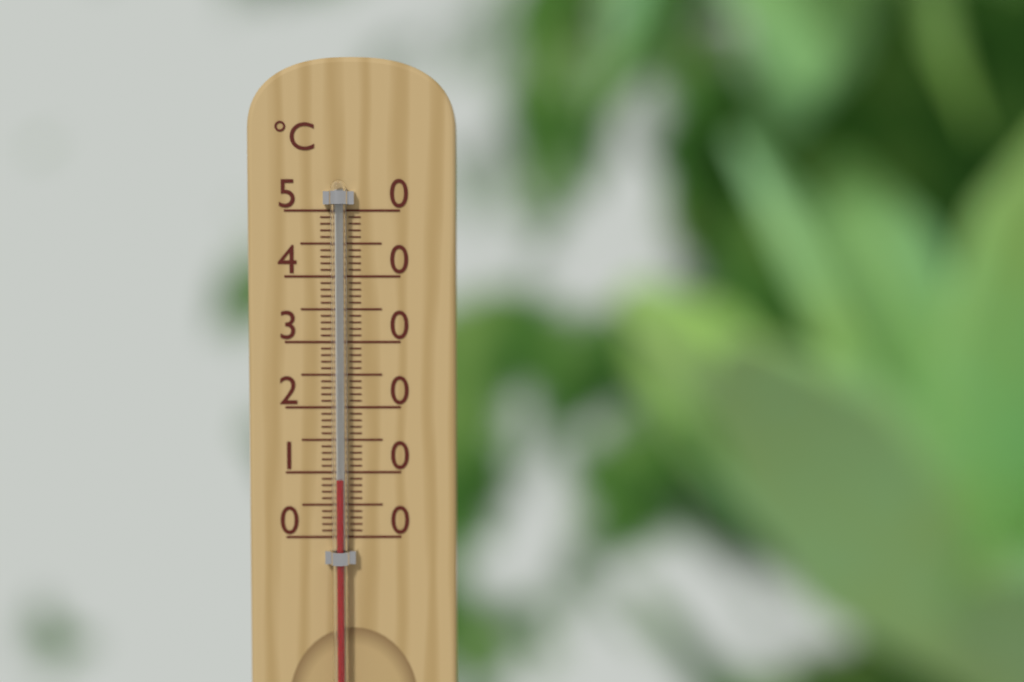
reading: 9 °C
